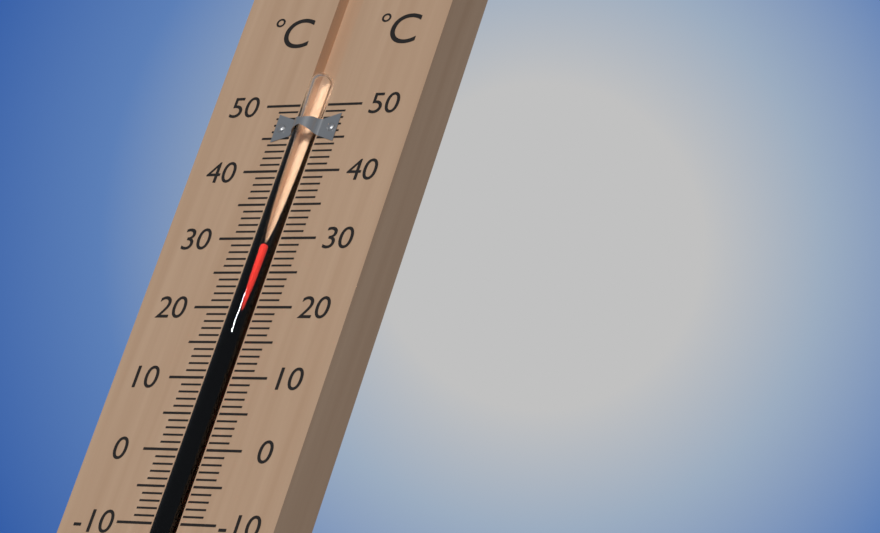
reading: 29 °C
